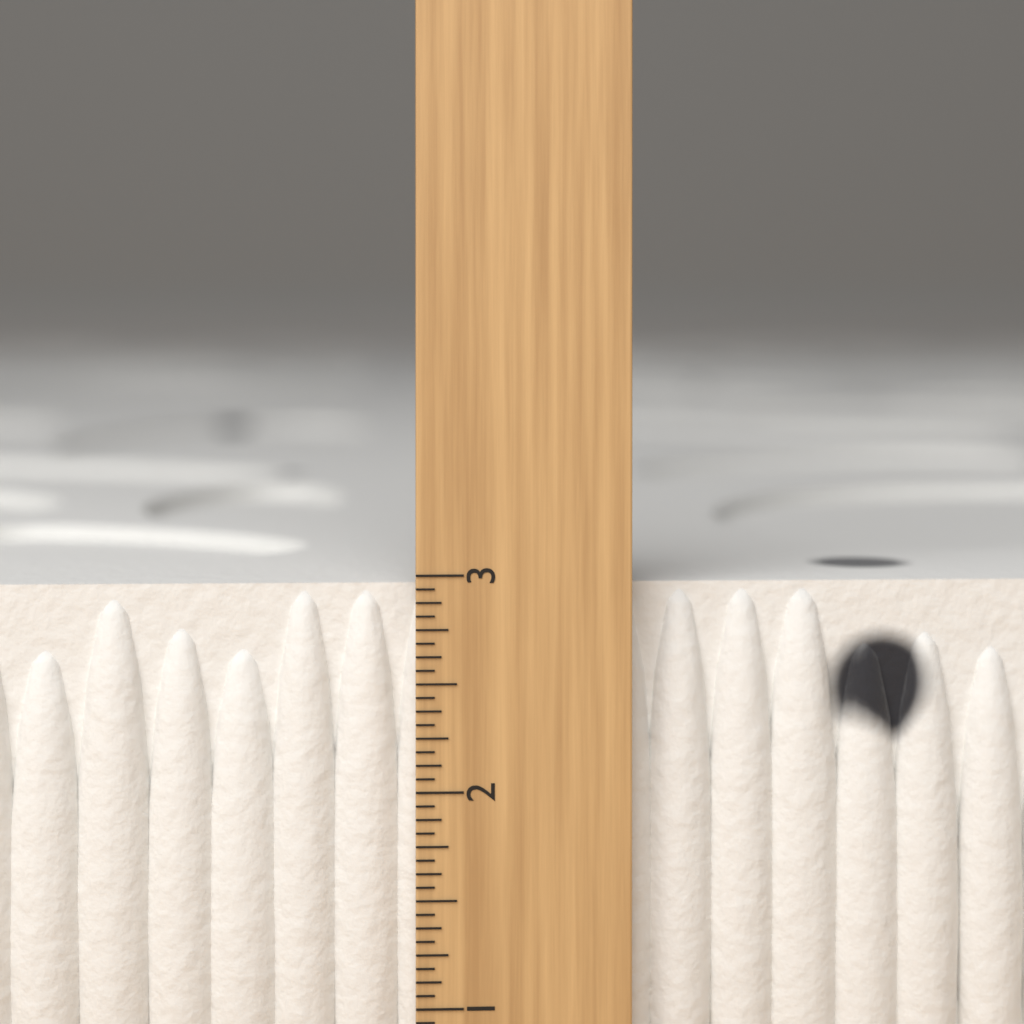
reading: 2.9375 inch
